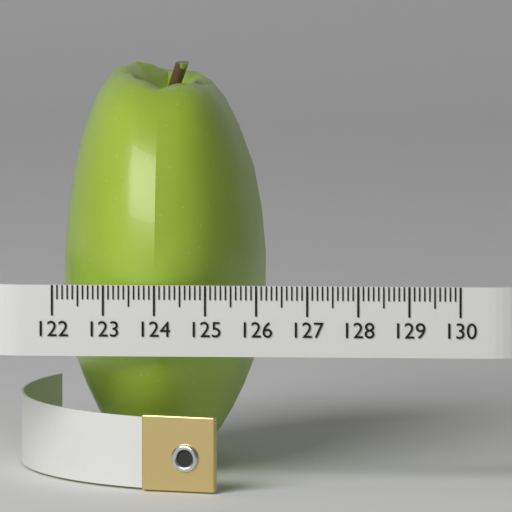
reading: 126.0 (no unit)
